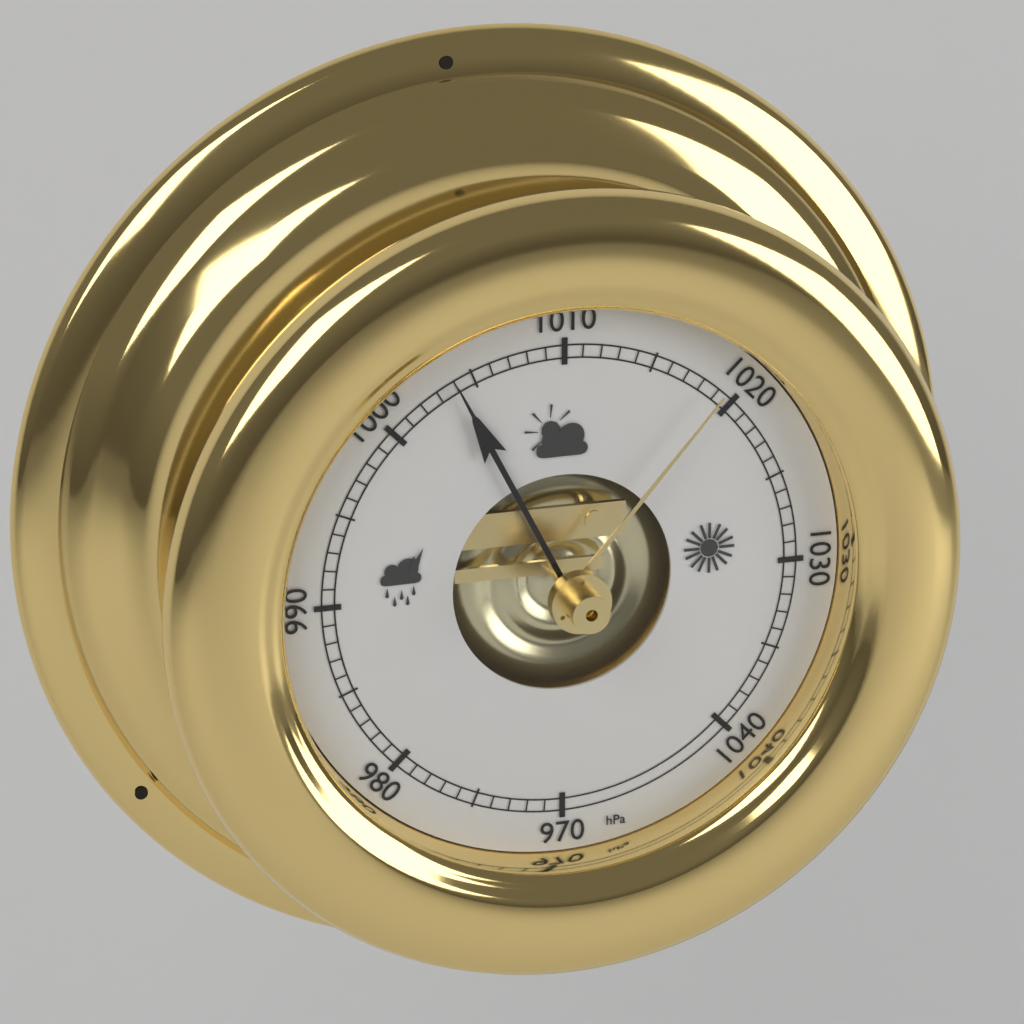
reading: 1004 hPa
